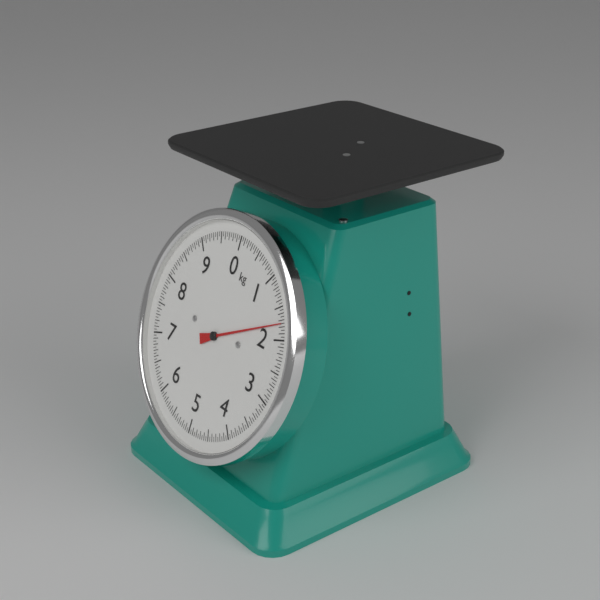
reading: 1.75 kg
